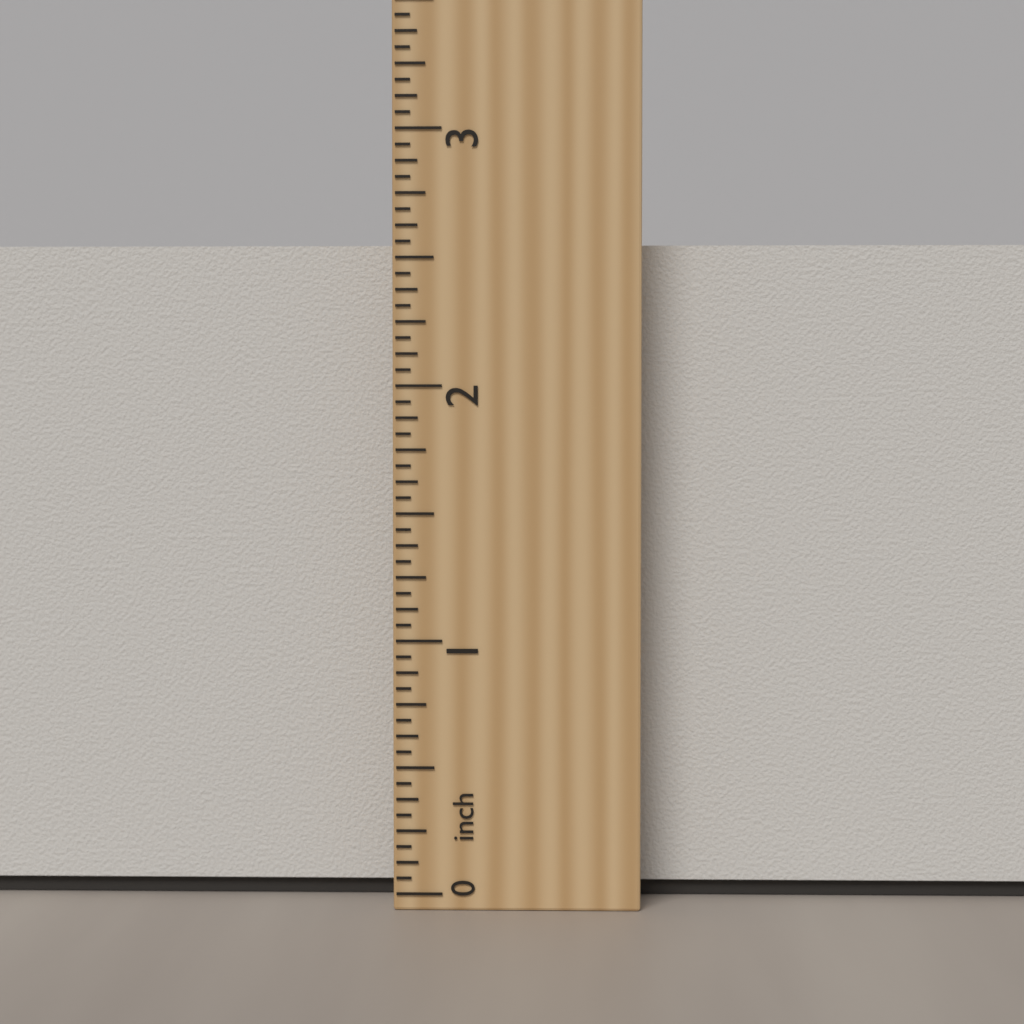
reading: 2.5625 inch
